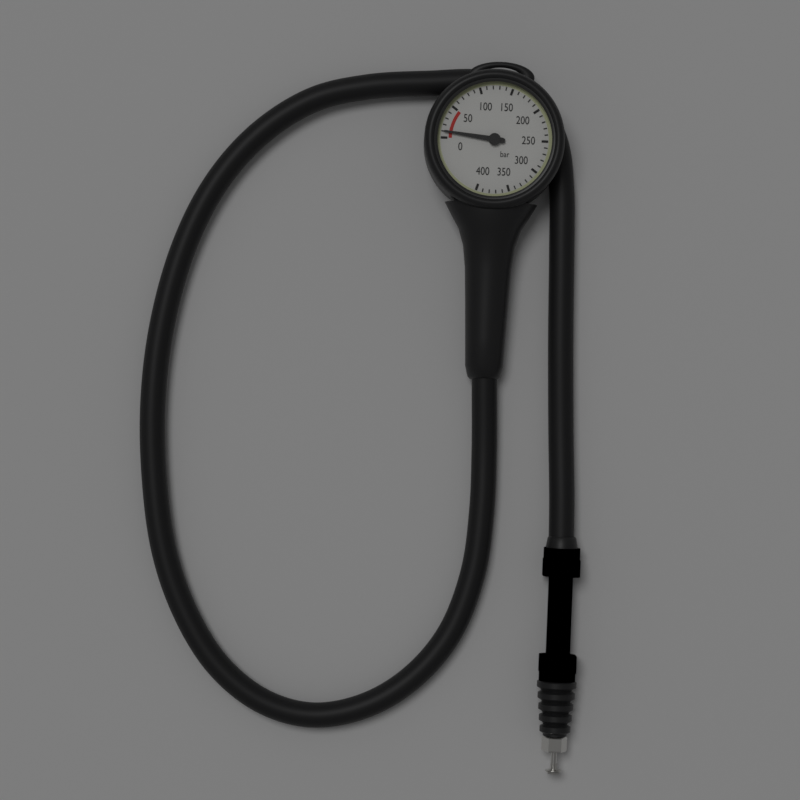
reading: 10 bar
